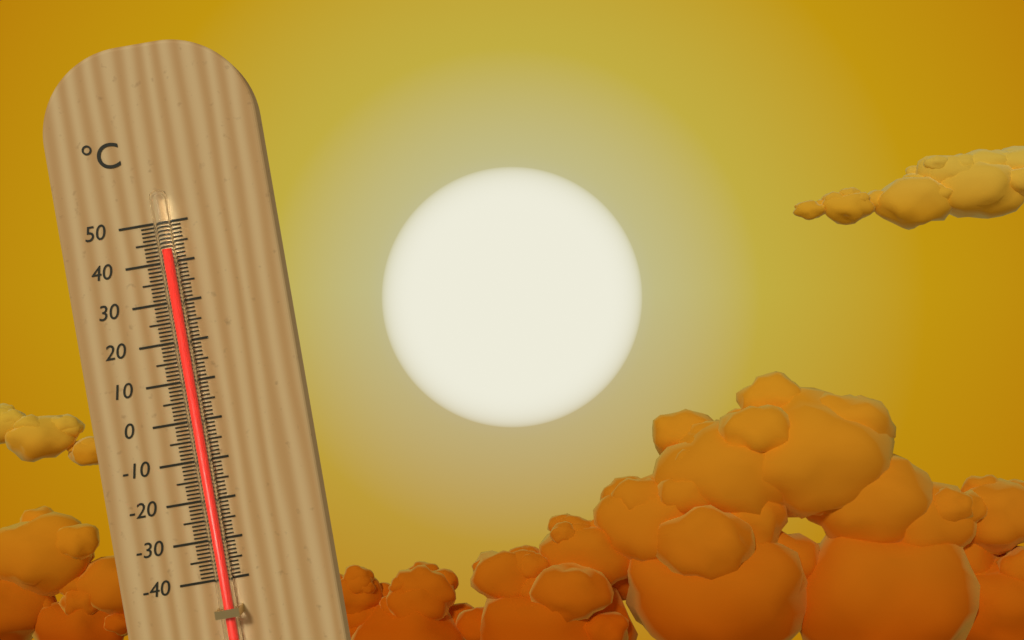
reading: 43 °C
